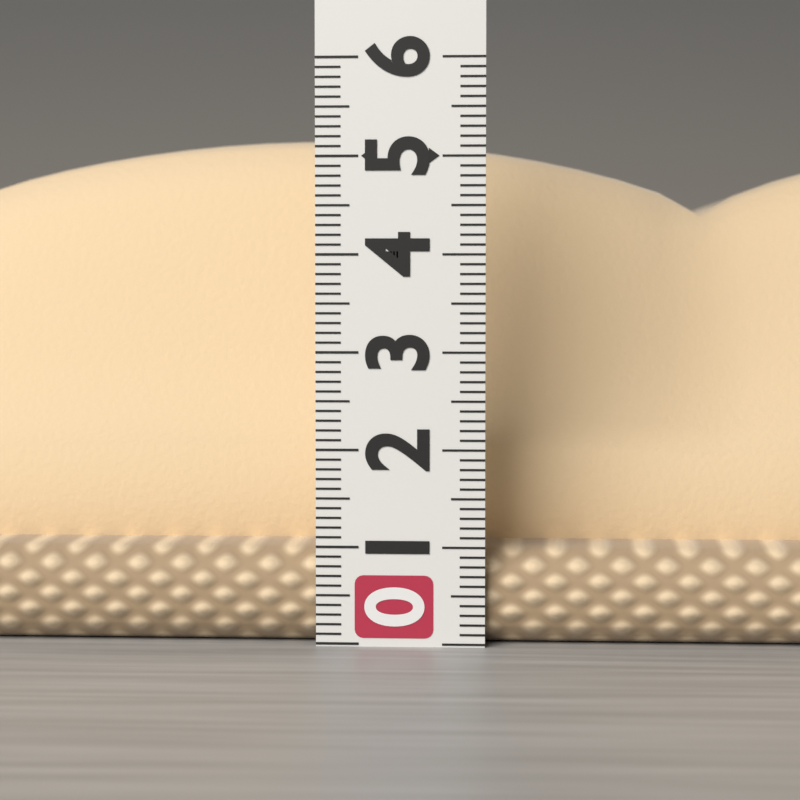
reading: 5.4 (no unit)
